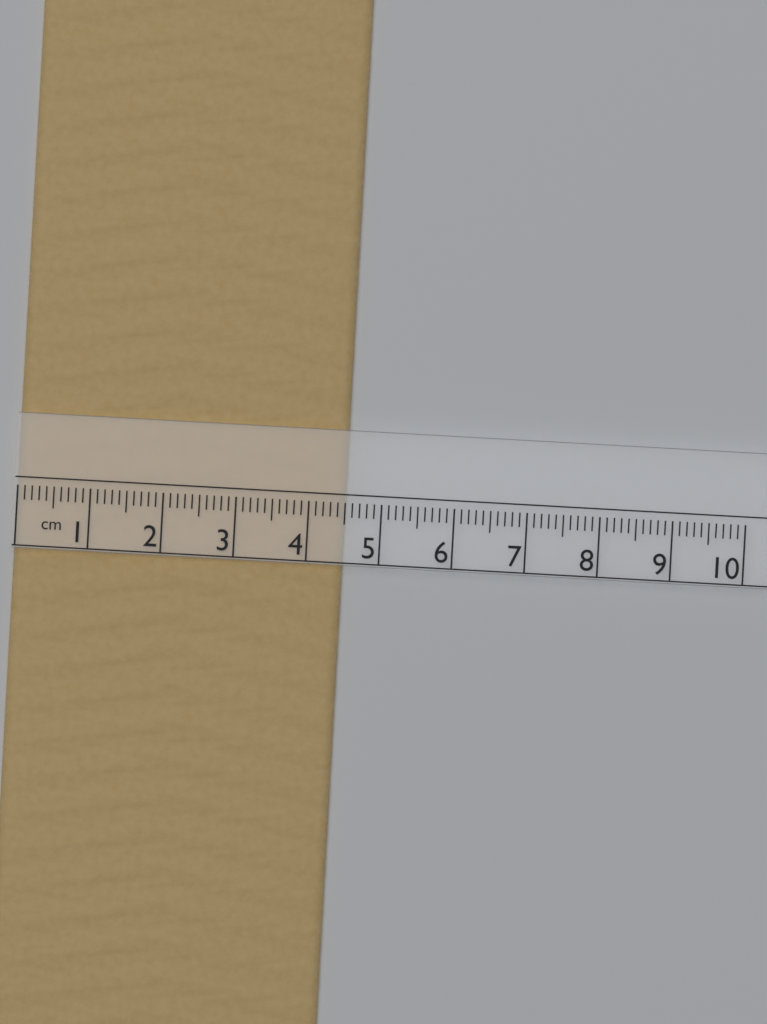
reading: 4.5 cm
